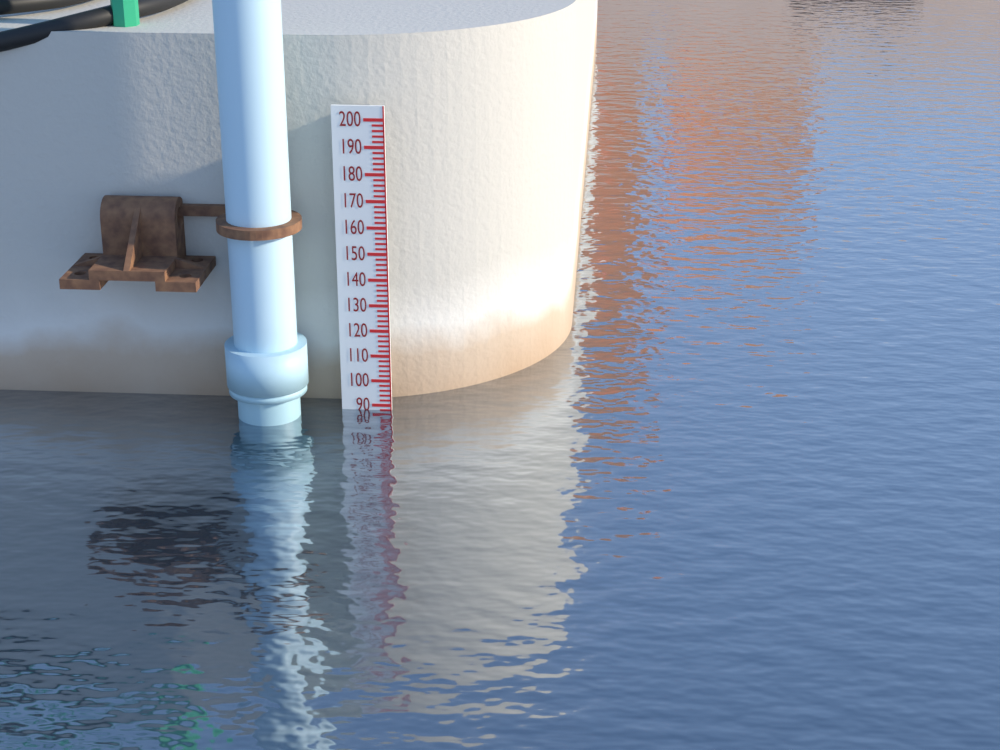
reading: 88 (no unit)
